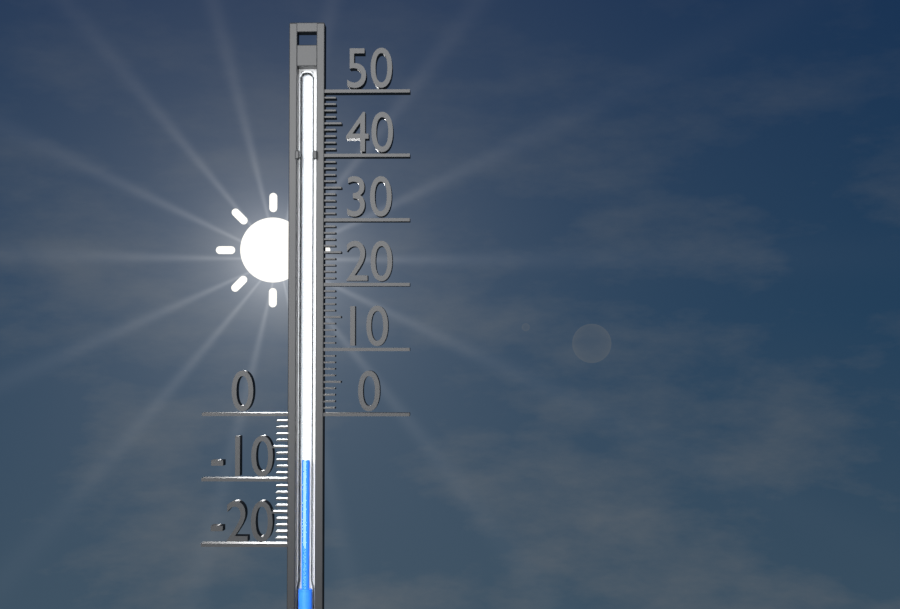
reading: -7 (no unit)
